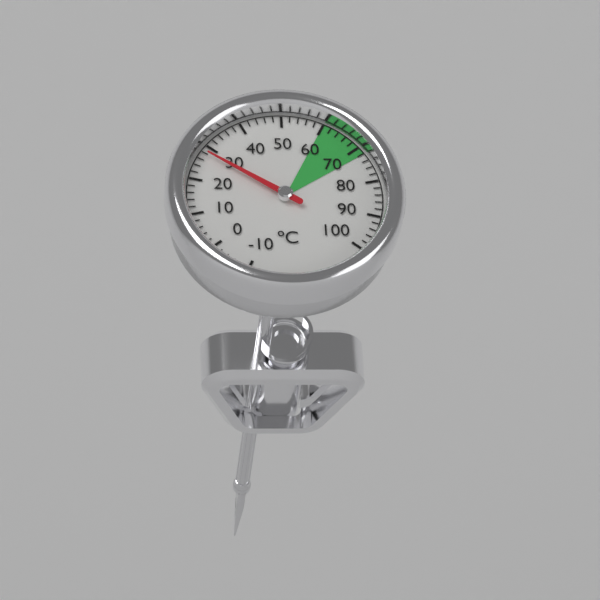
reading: 28 °C
